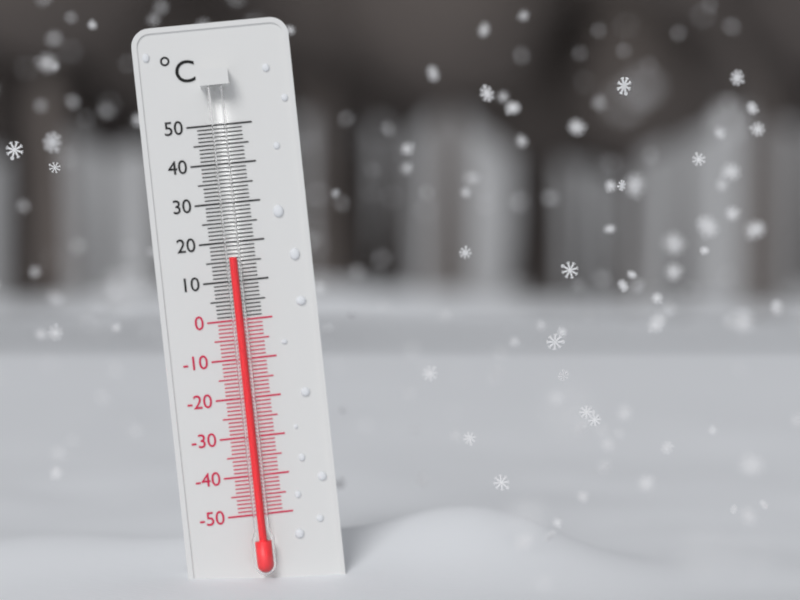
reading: 16 °C
